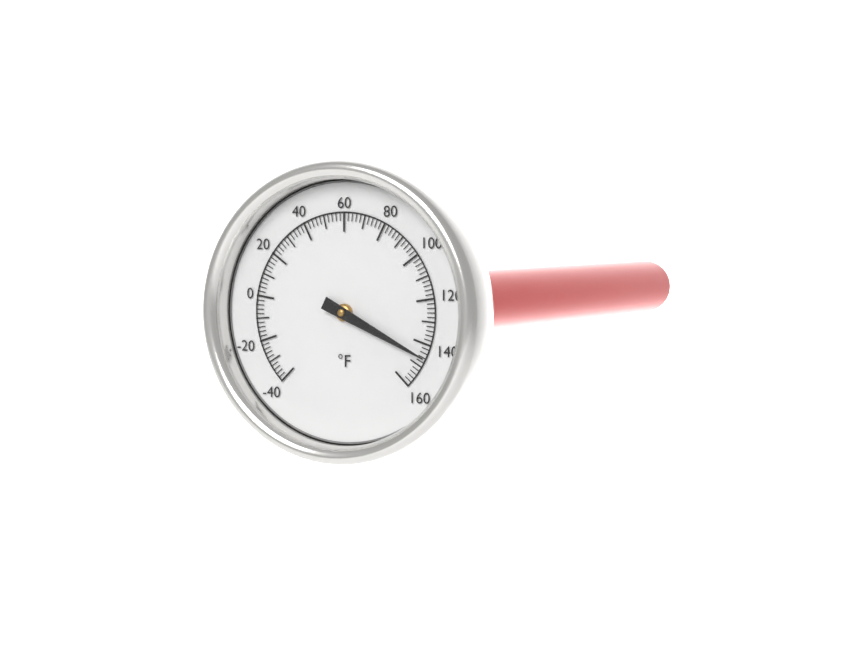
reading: 146 °F
